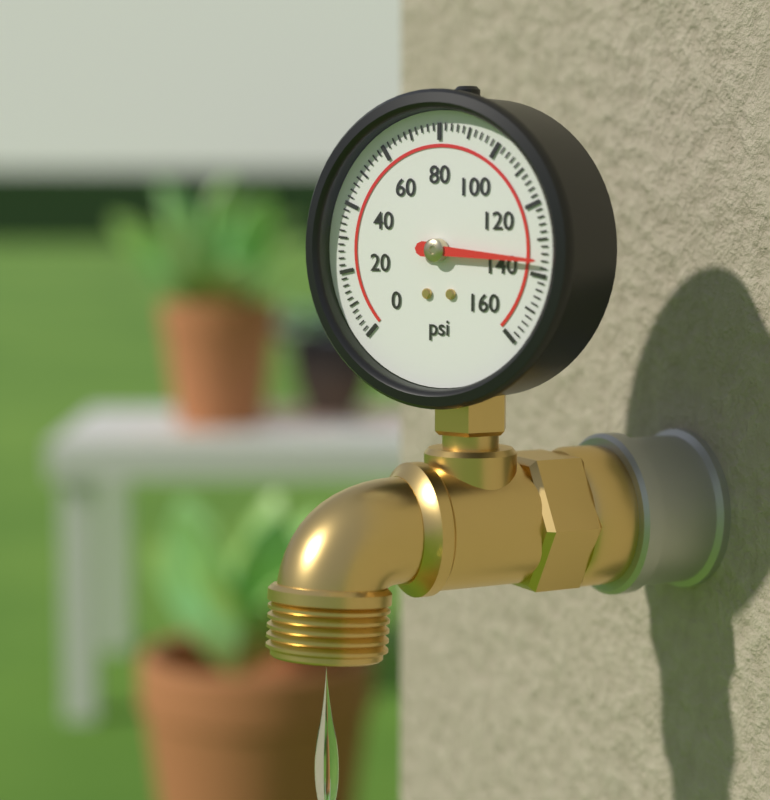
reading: 136 psi
